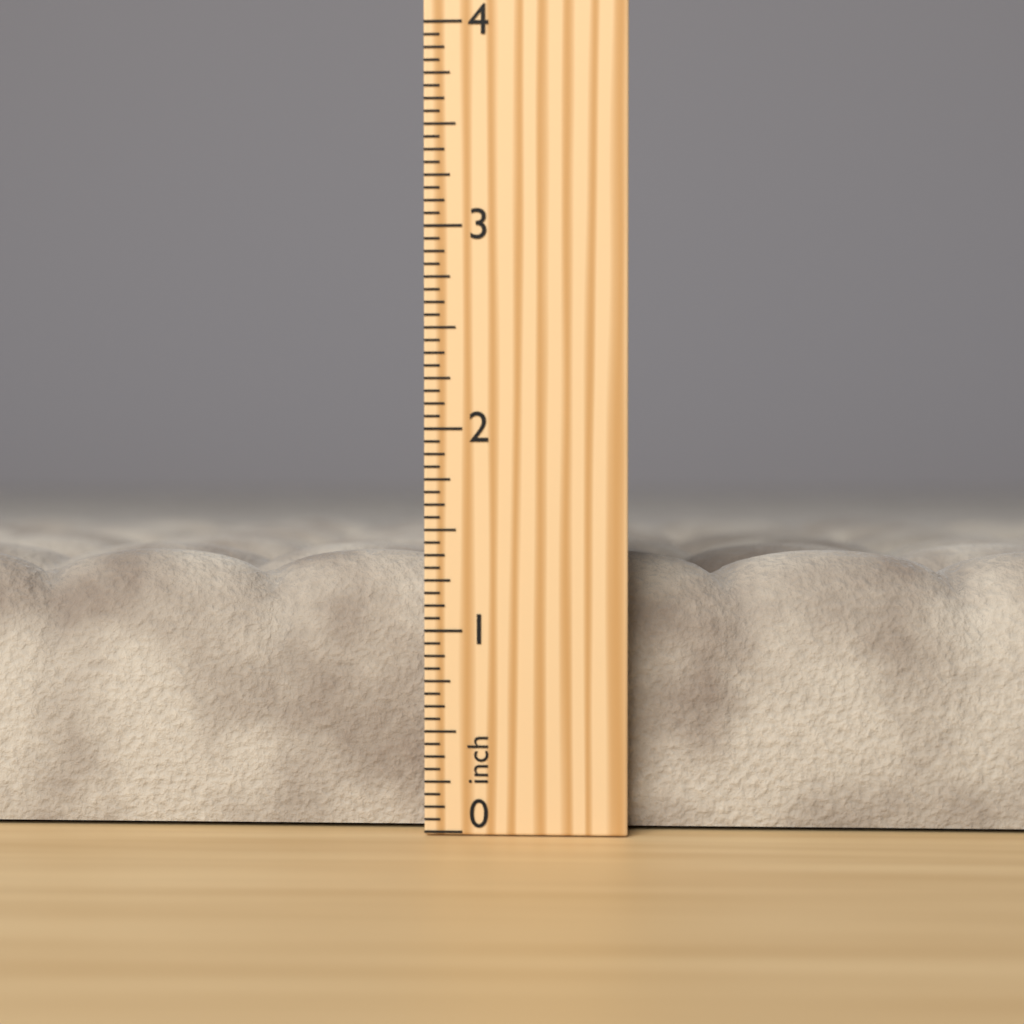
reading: 1.3750 inch
